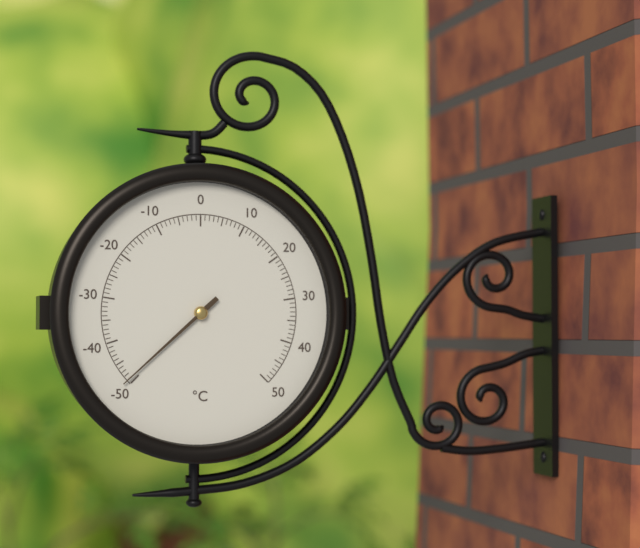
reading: -49 °C
